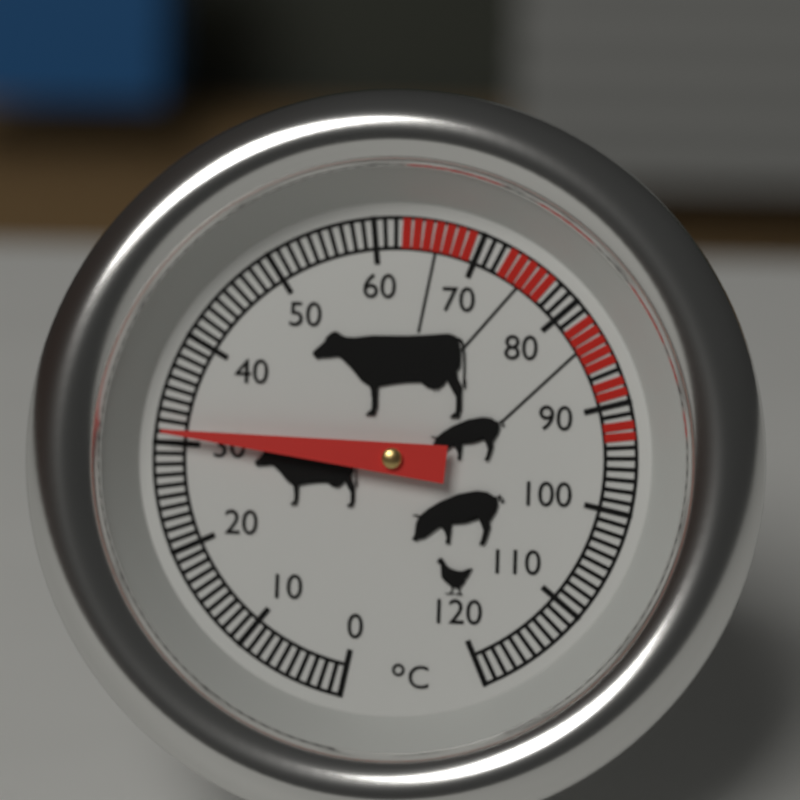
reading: 31 °C
